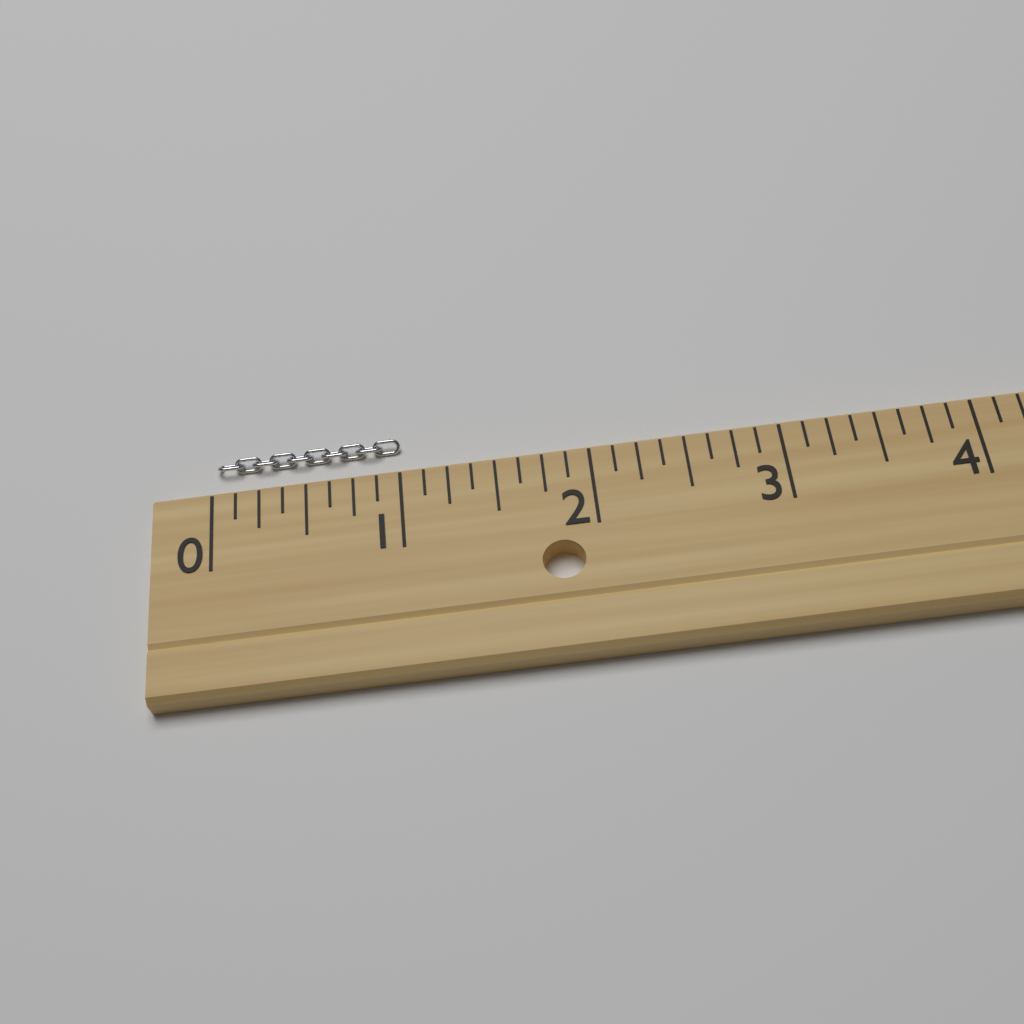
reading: 1.000 (no unit)
